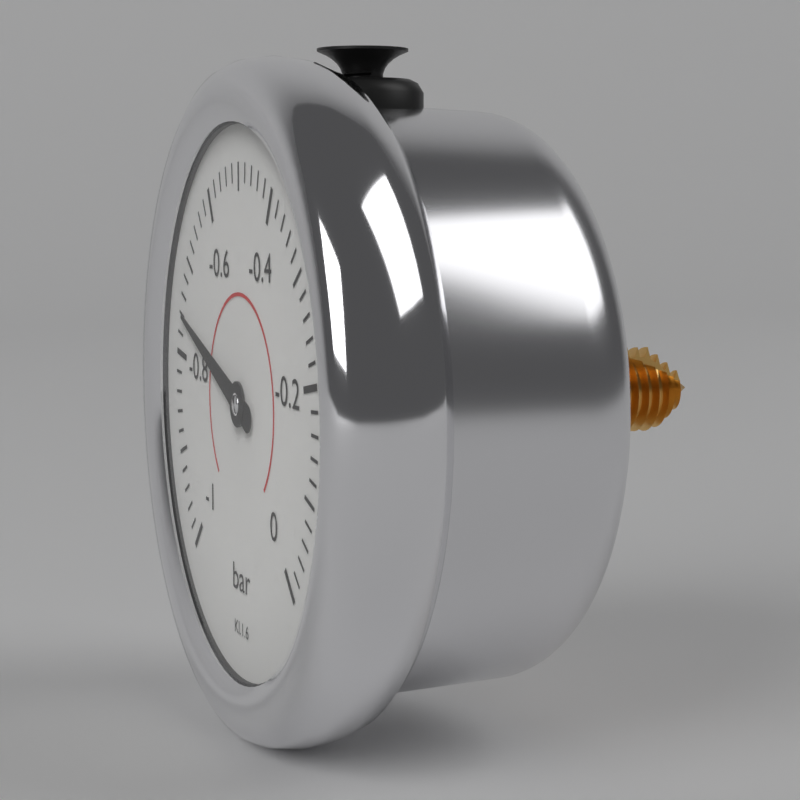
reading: -0.76 bar
